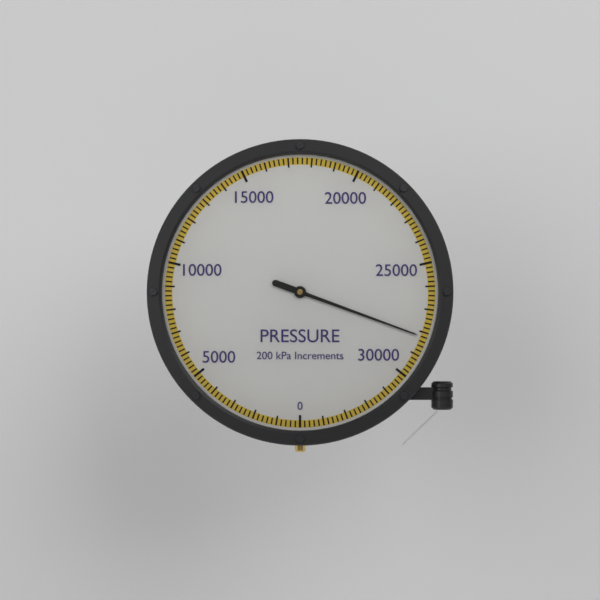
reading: 28200 kPa
